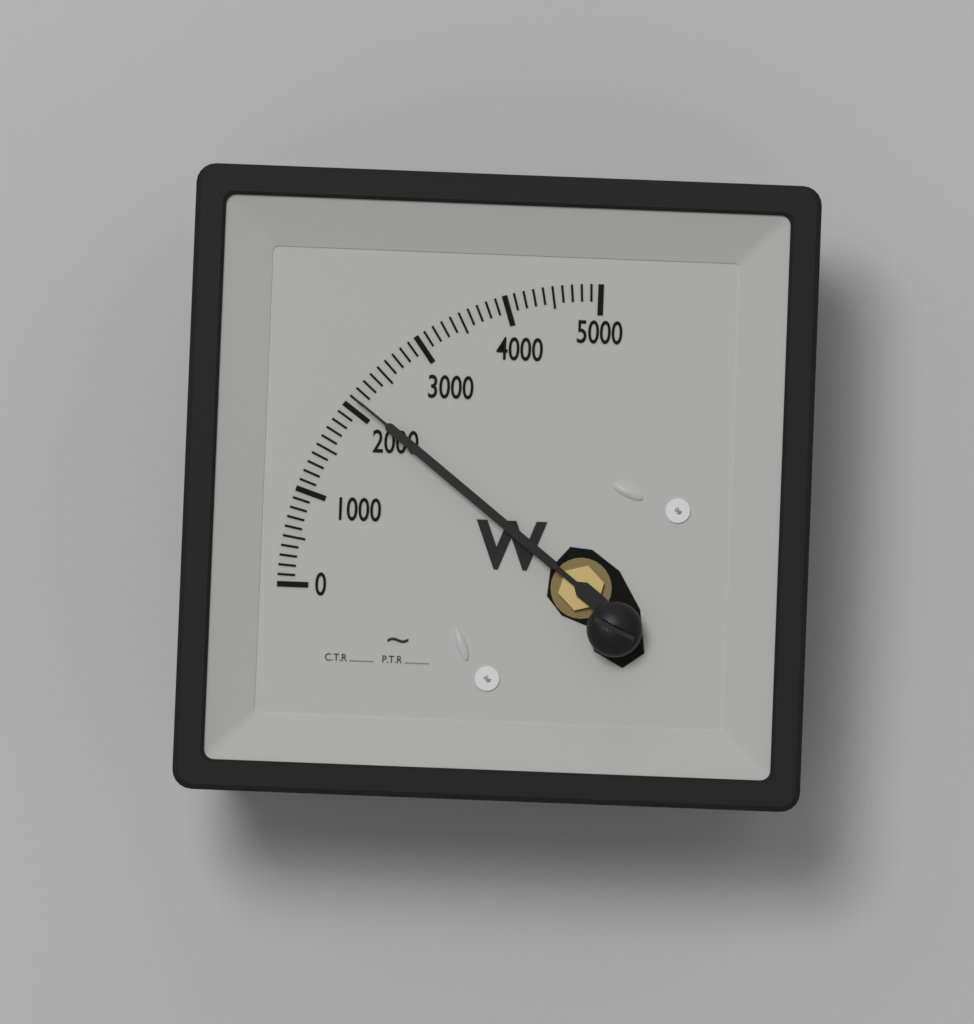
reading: 2100 W
